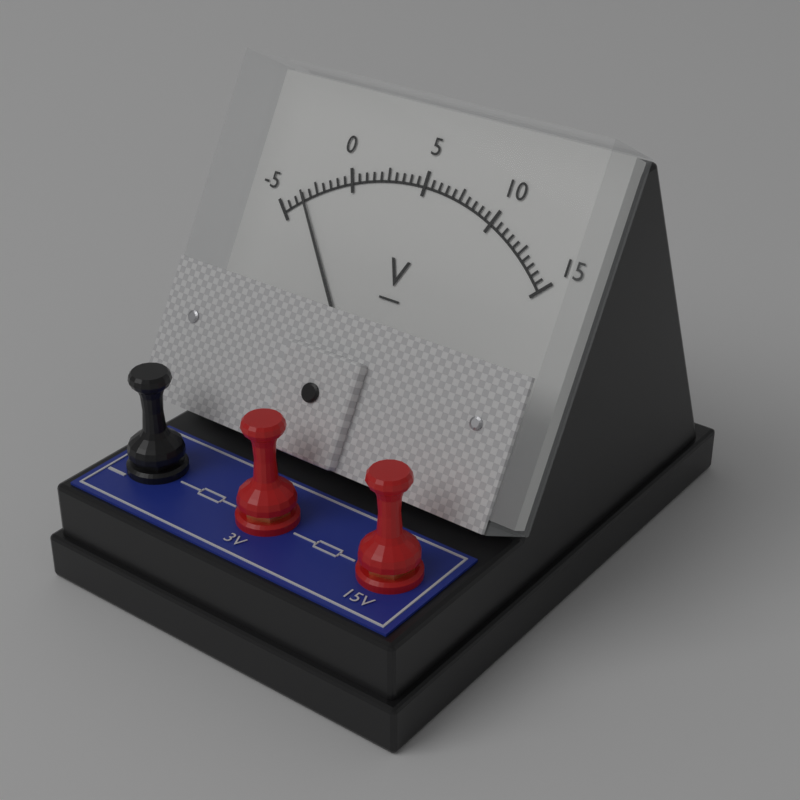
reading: -3.5 V
